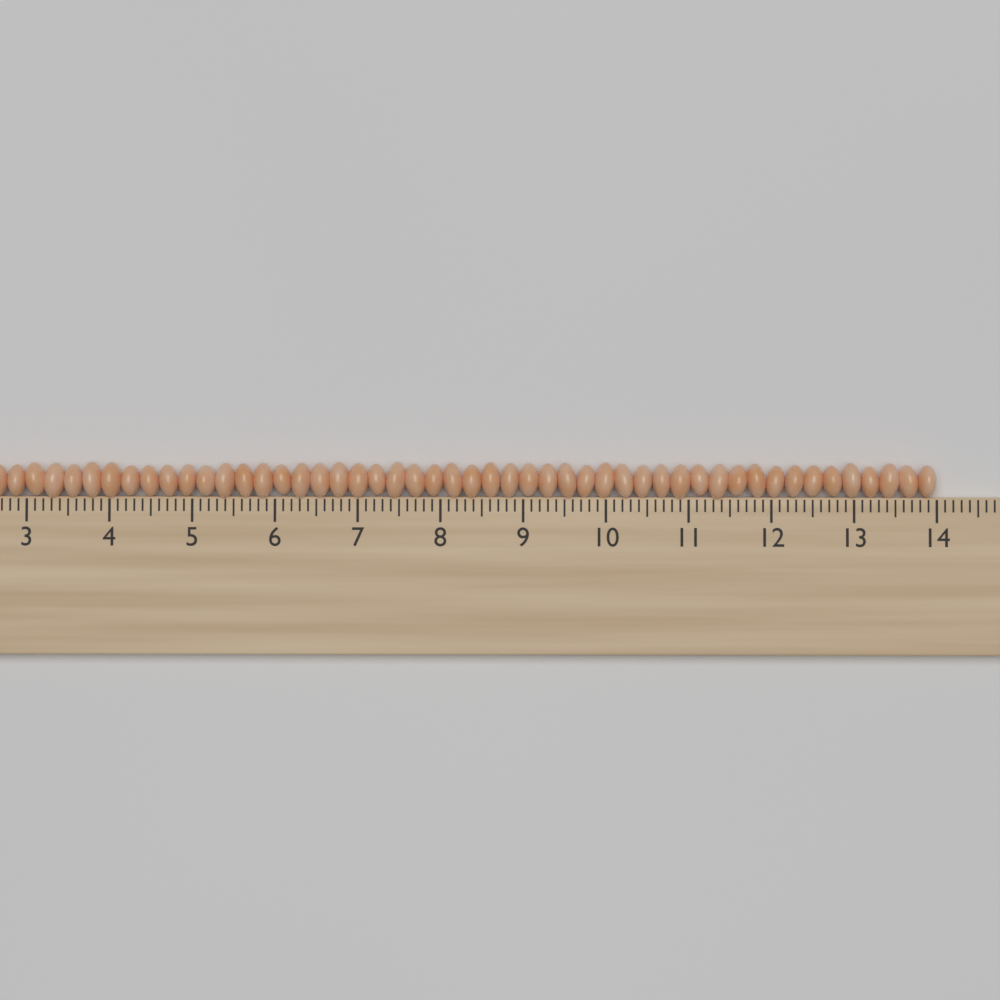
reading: 14.0 cm
